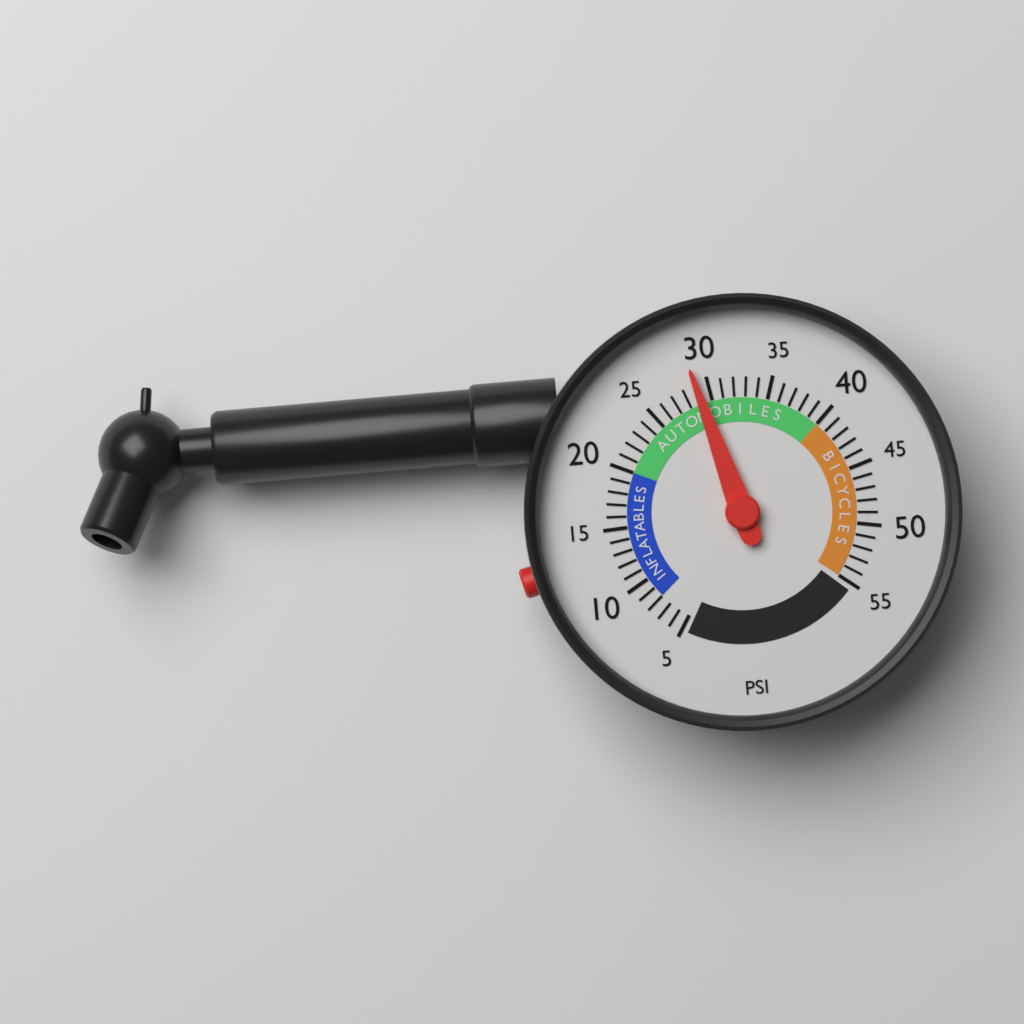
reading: 29 psi
